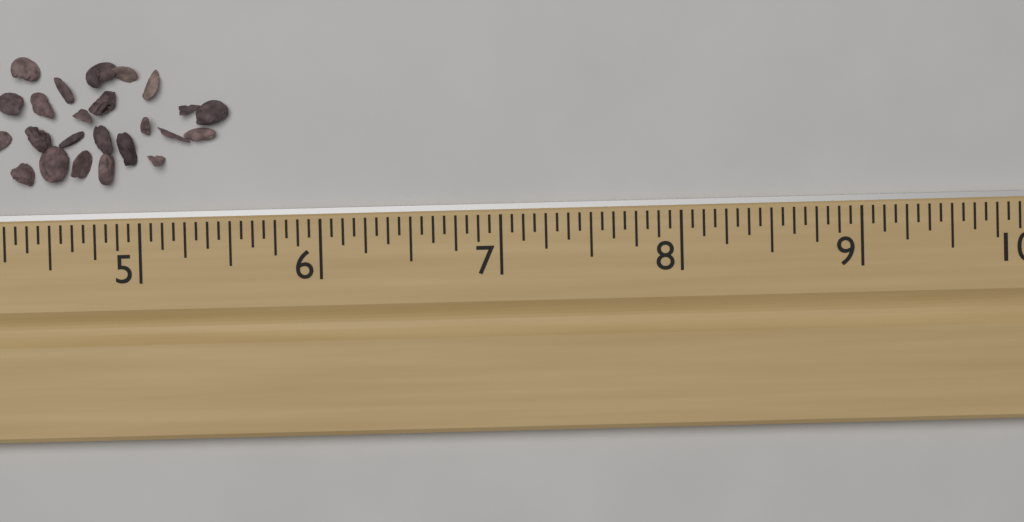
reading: 5.5000 in
